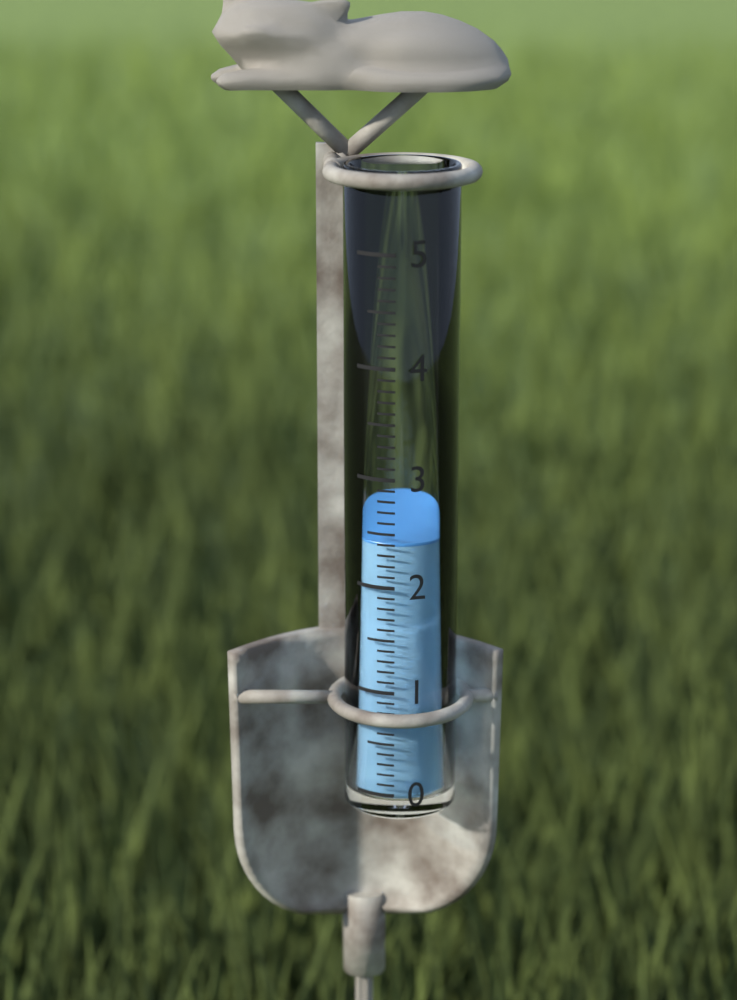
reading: 2.4 (no unit)
